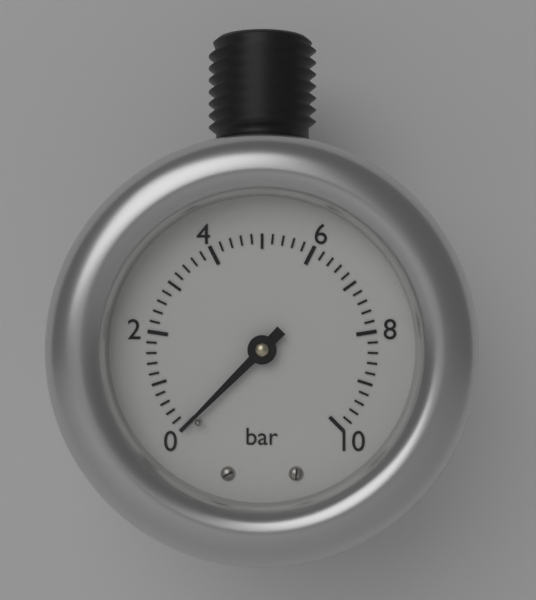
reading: 0.0 bar
